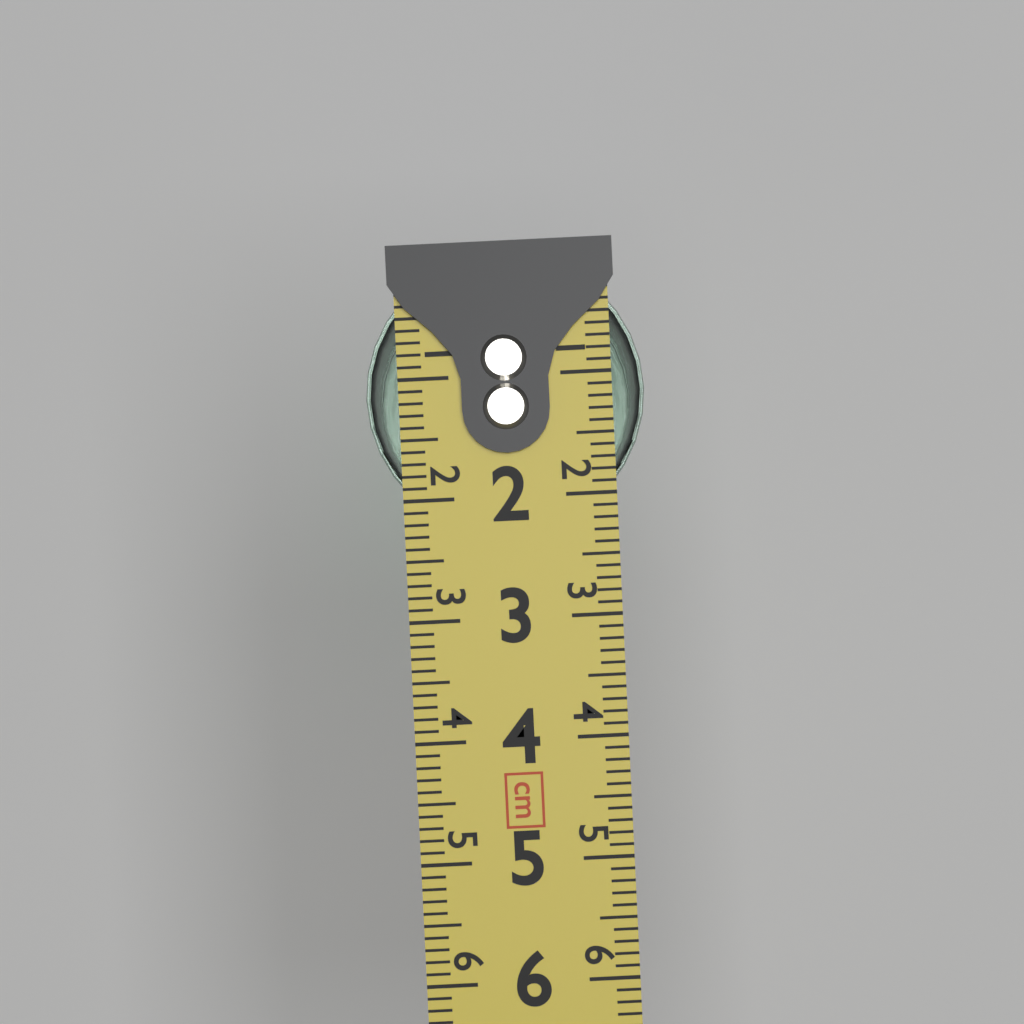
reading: 2.3 cm
